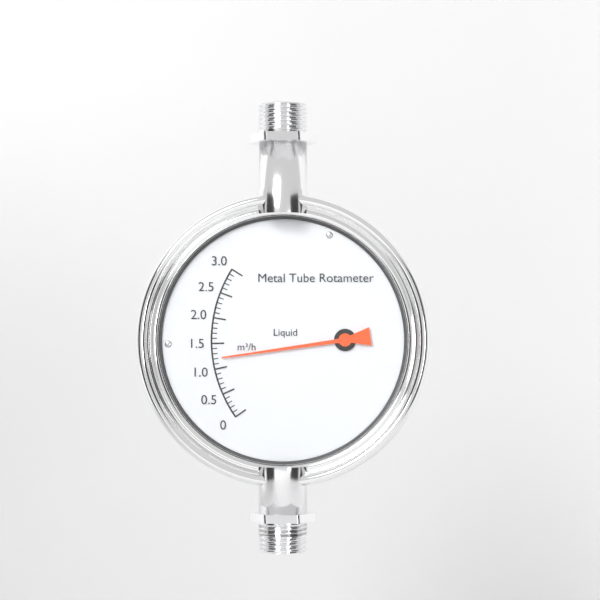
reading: 1.2 m³/h
